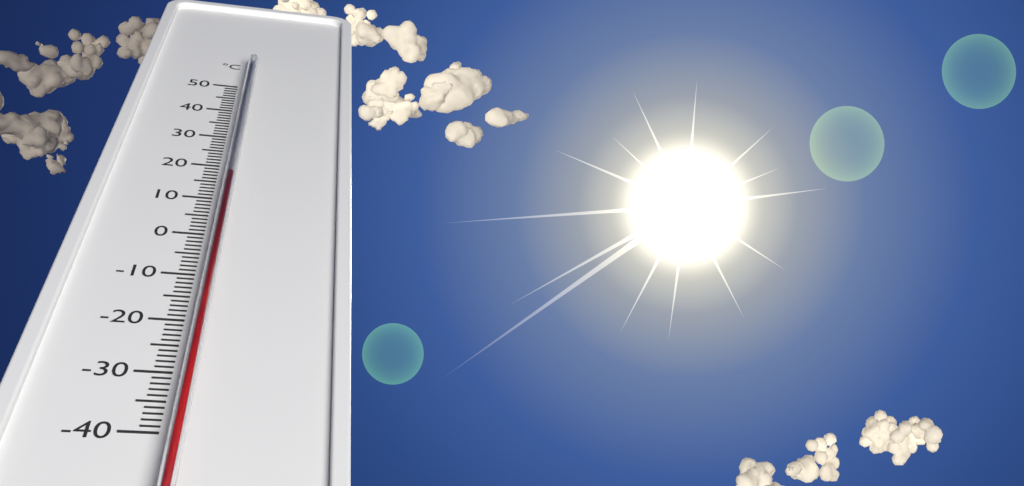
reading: 15 °C
